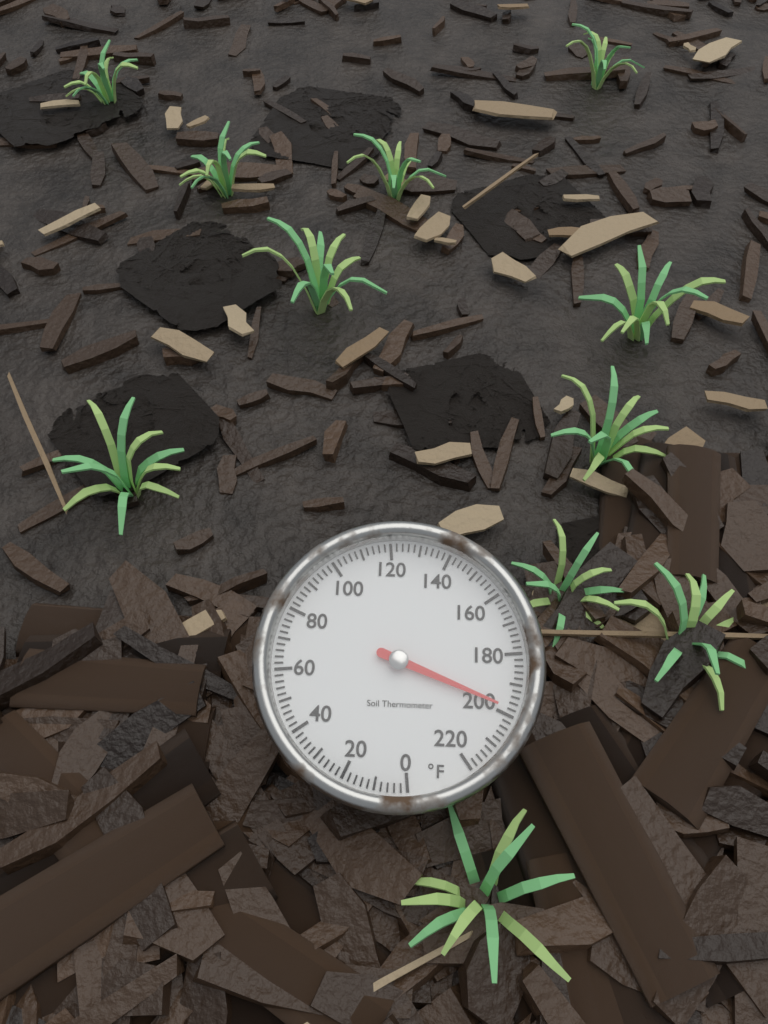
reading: 198 °F
